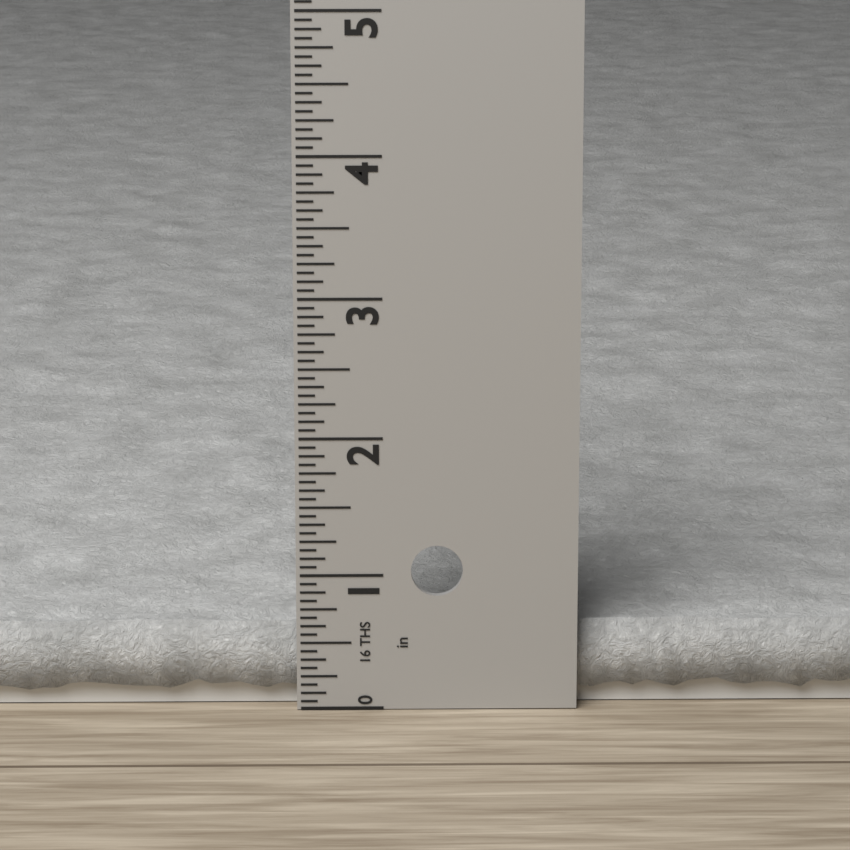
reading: 0.6250 in
